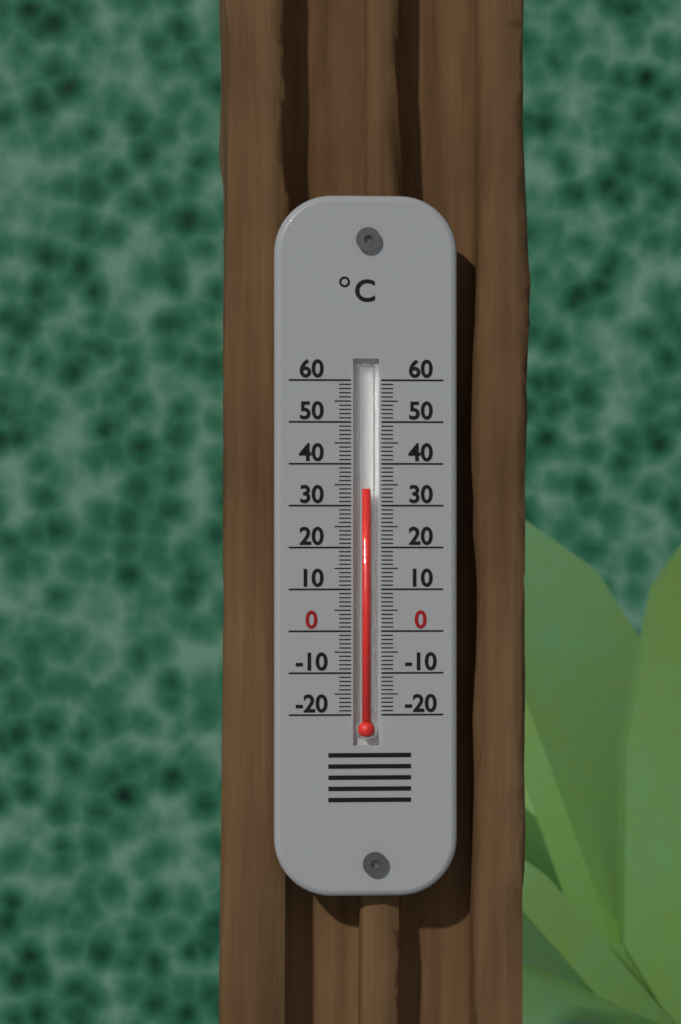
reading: 34 °C
